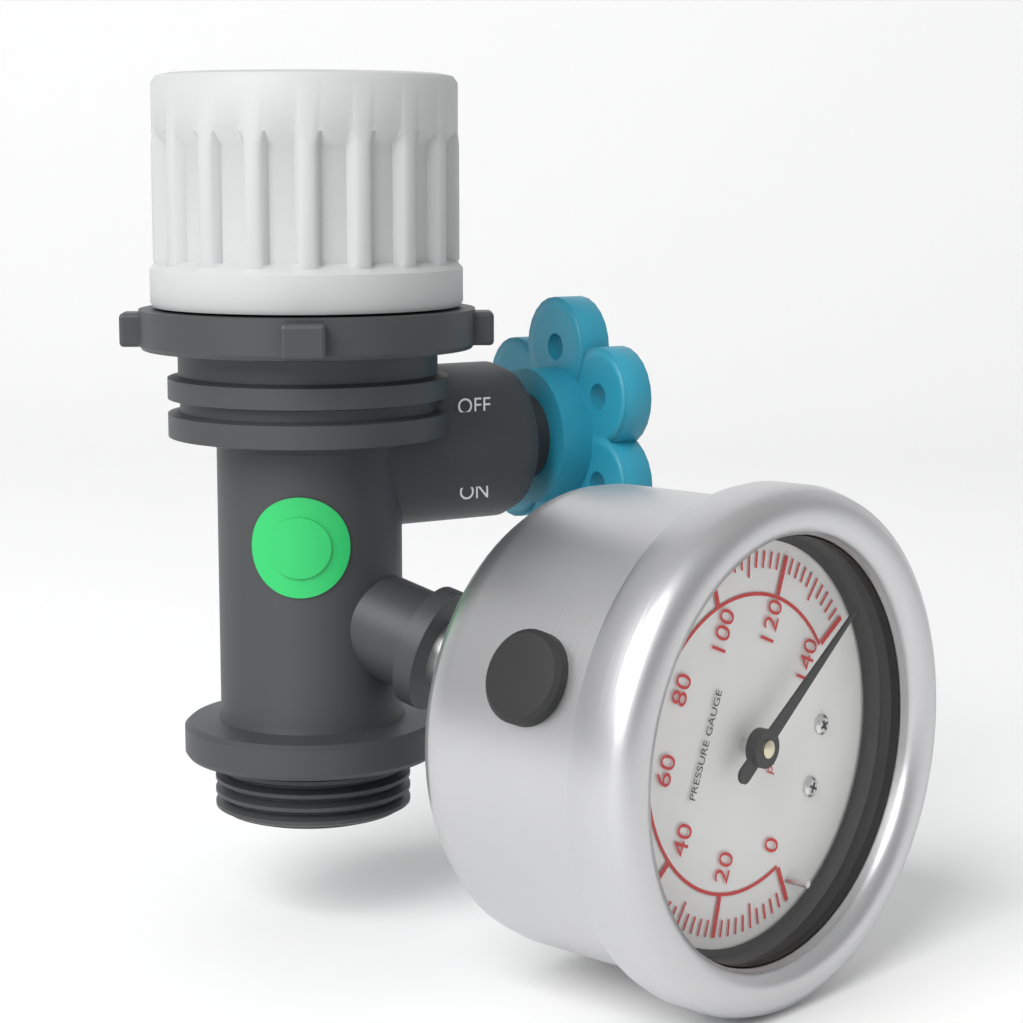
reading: 138 psi
